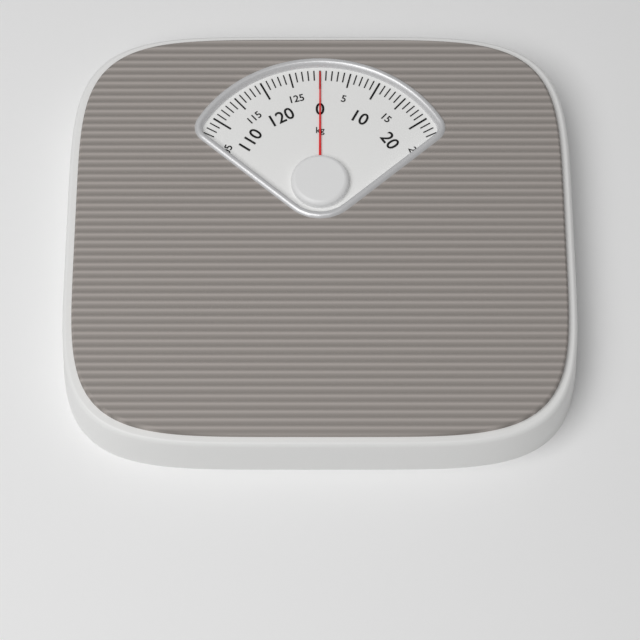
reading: 0 kg
